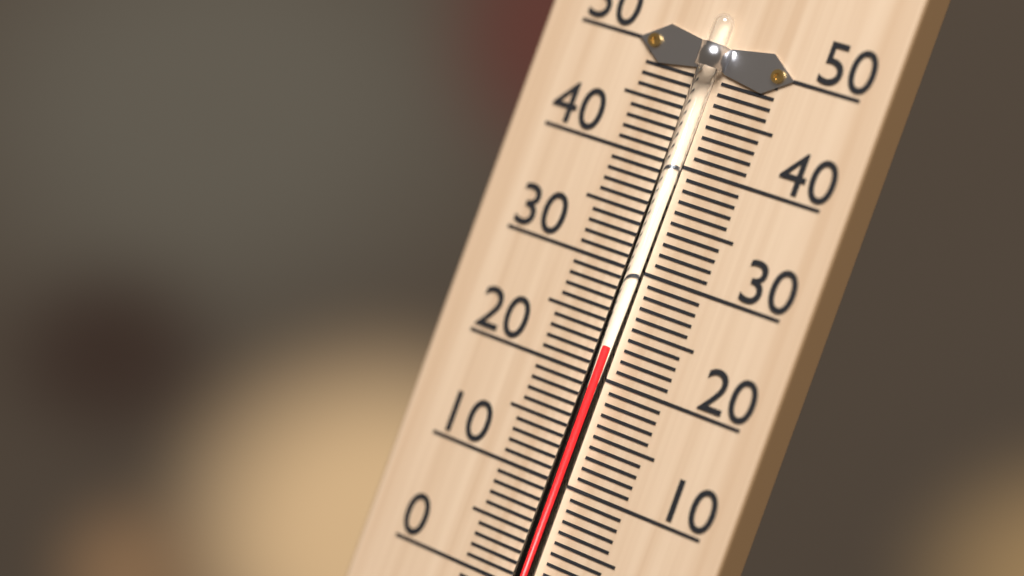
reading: 23 °C
